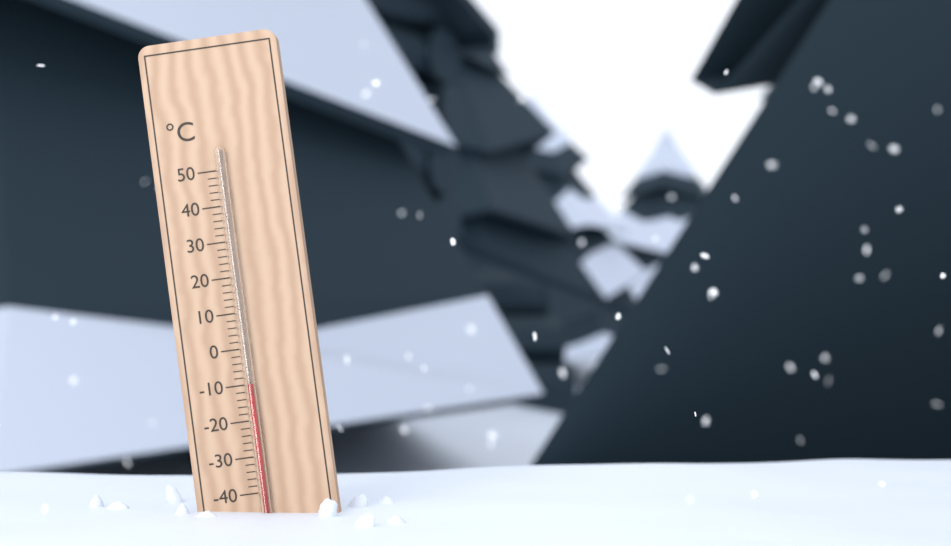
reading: -10 °C
